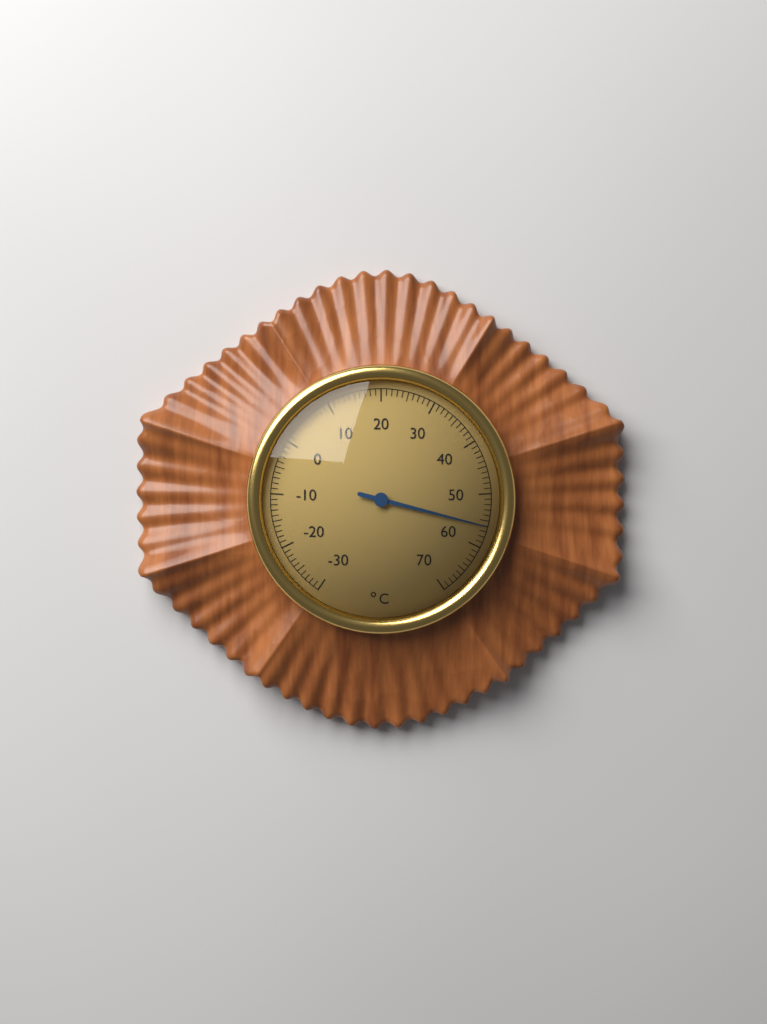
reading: 56 °C
